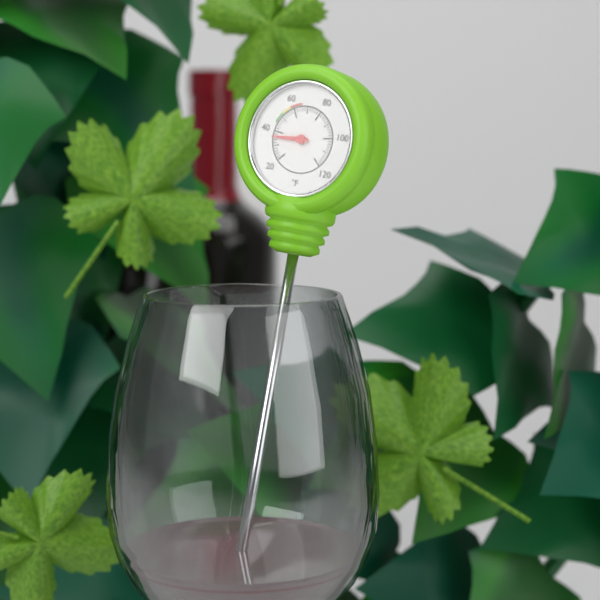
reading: 36 °F
